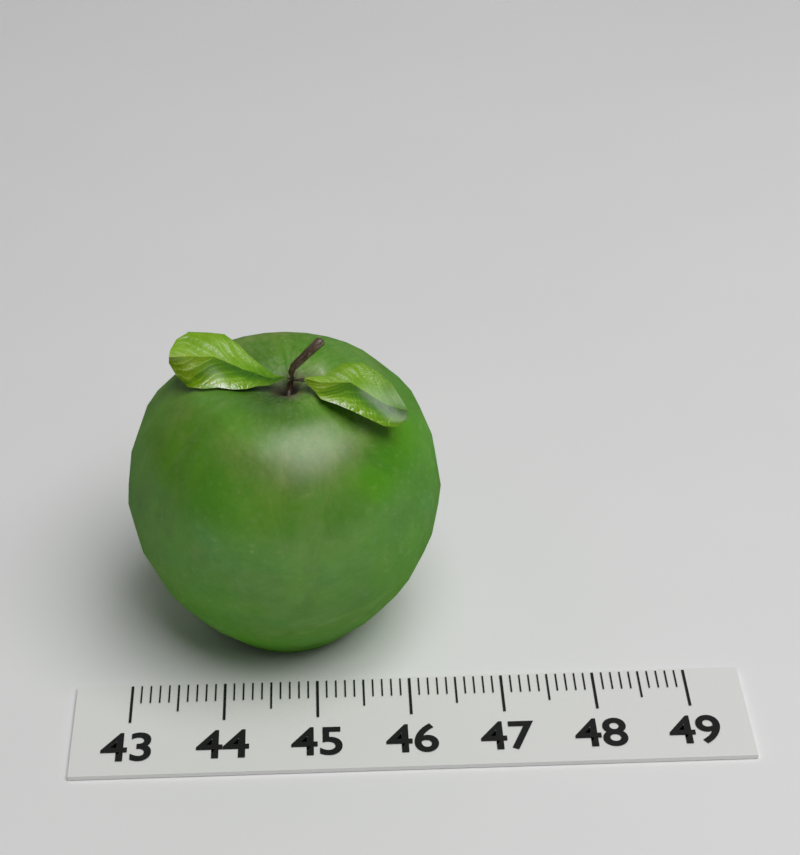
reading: 46.4 (no unit)
